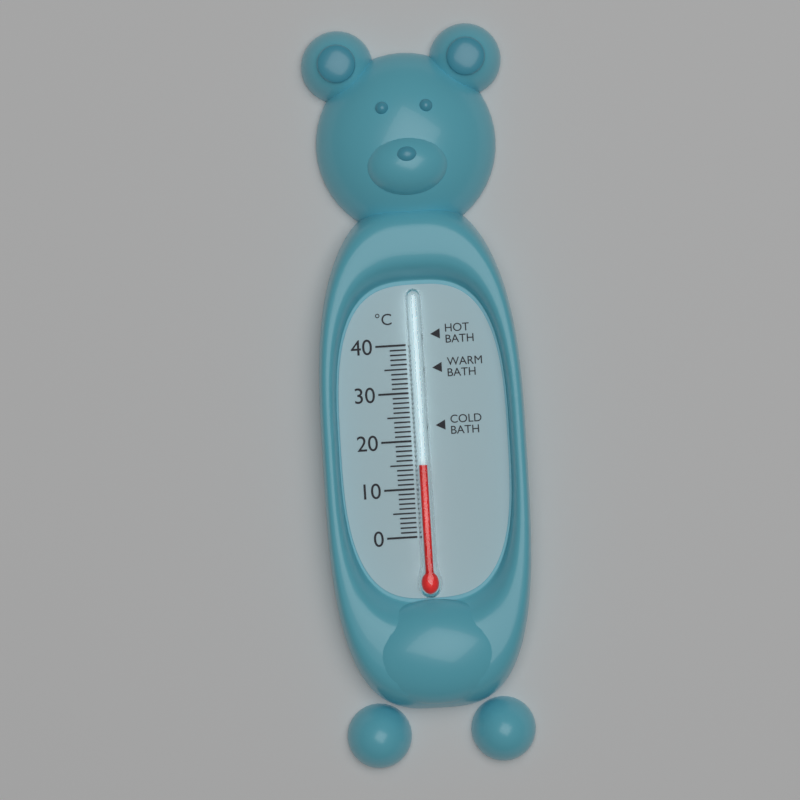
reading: 15 °C
